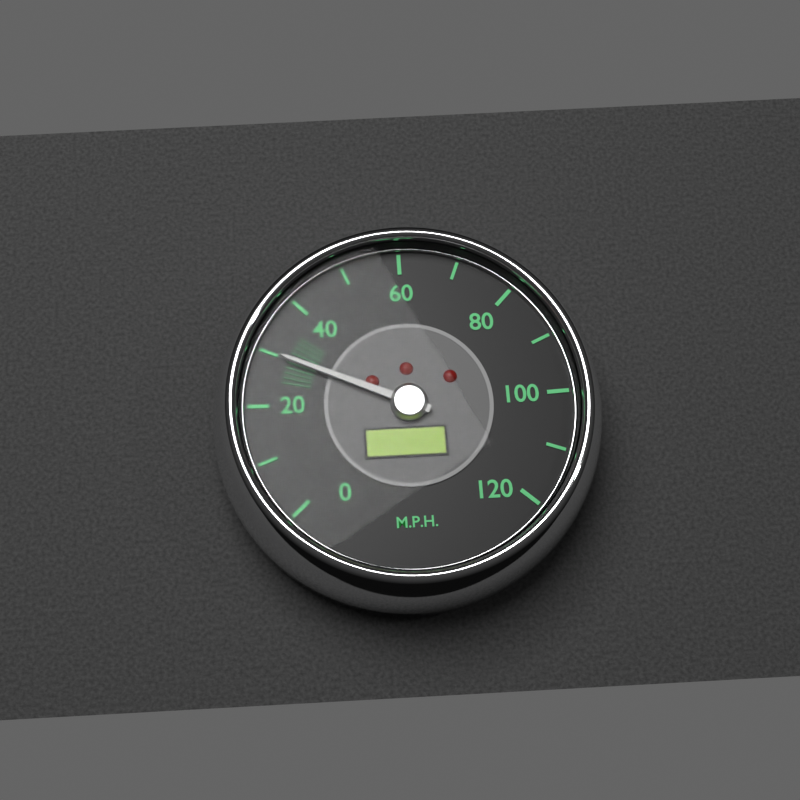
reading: 30 mph
